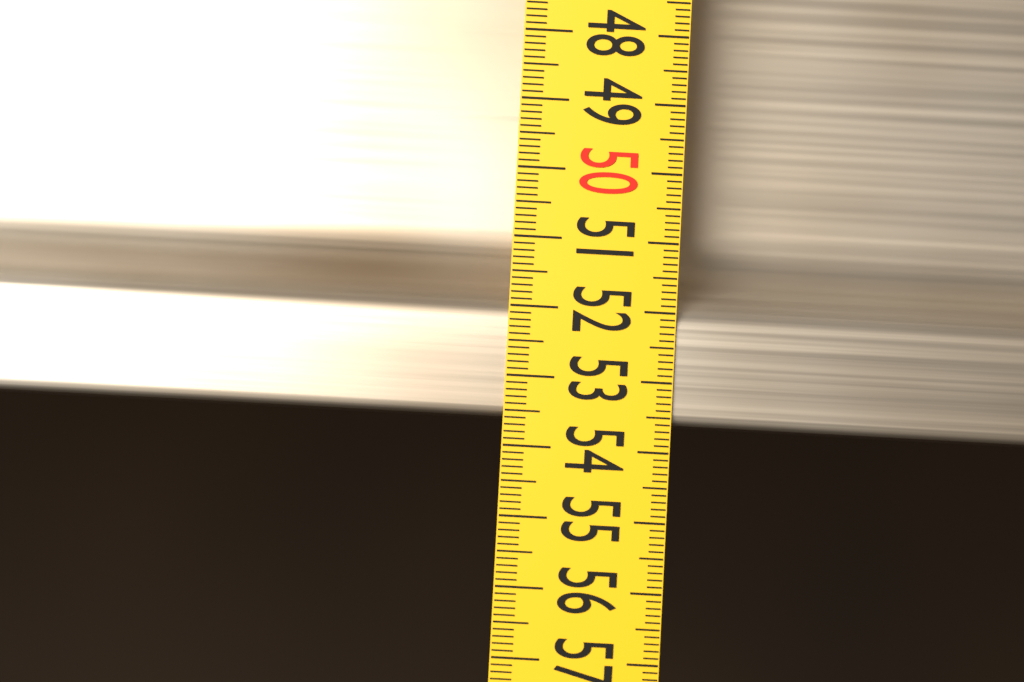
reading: 53.6 (no unit)
